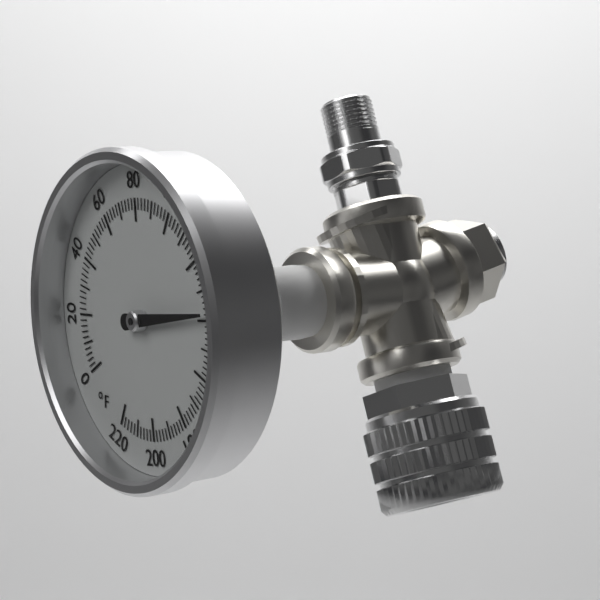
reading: 138 °F
